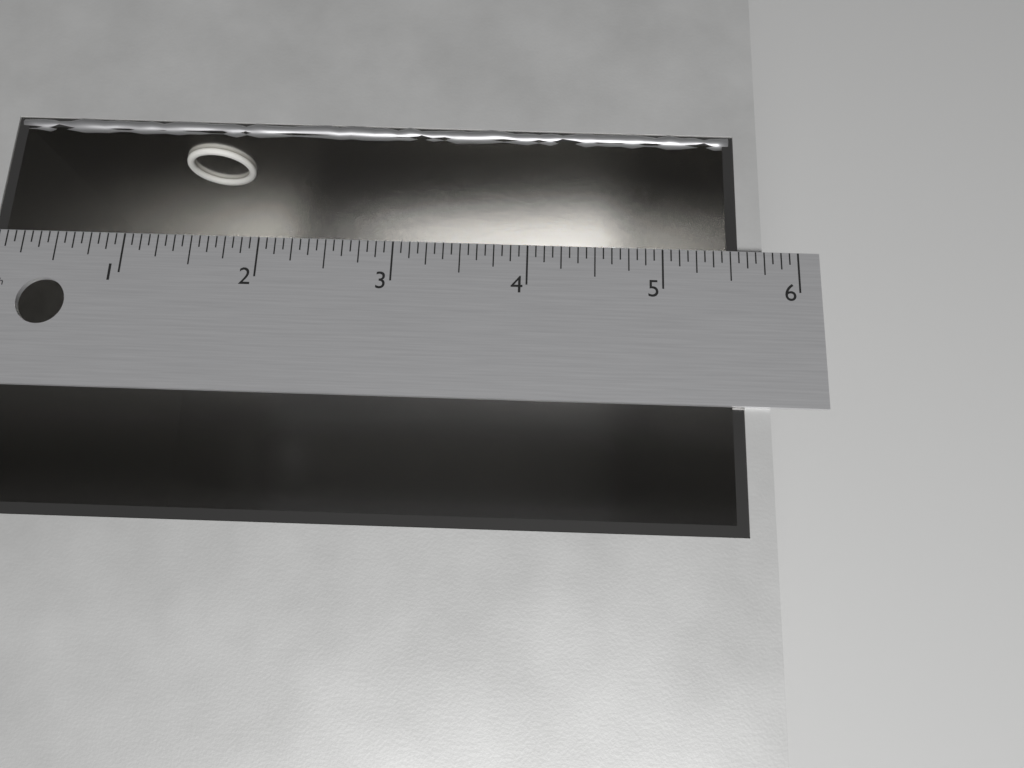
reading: 5.5625 in
